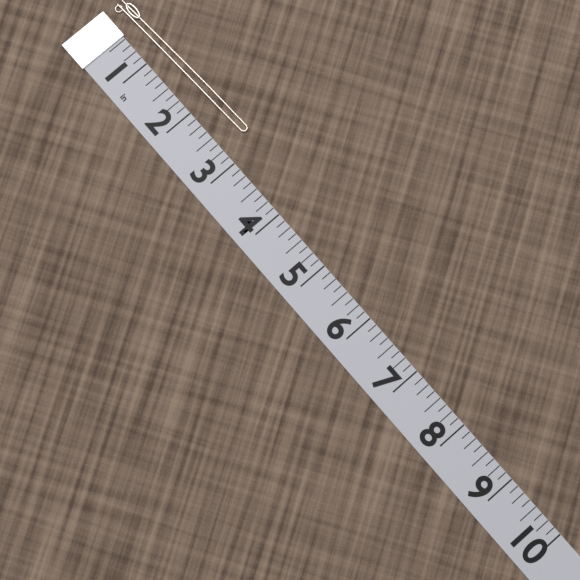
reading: 2.750 in
